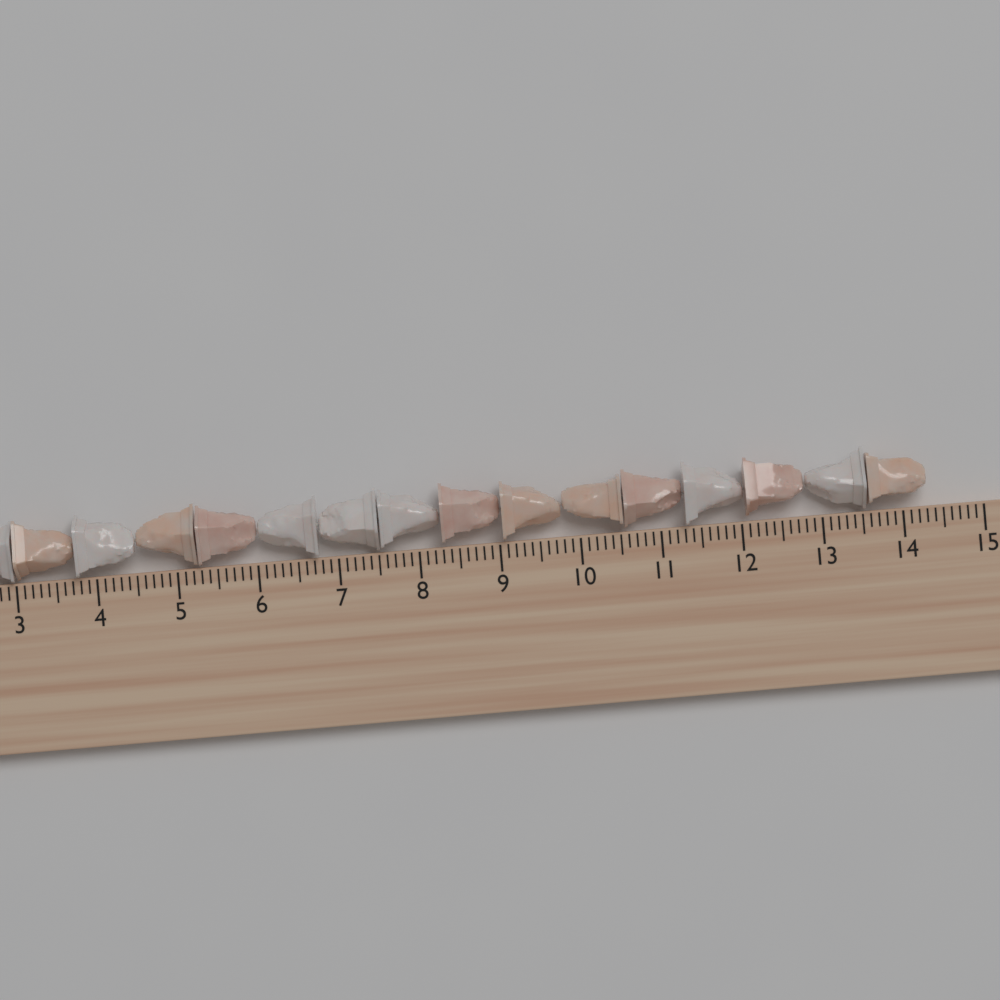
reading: 14.3 cm
